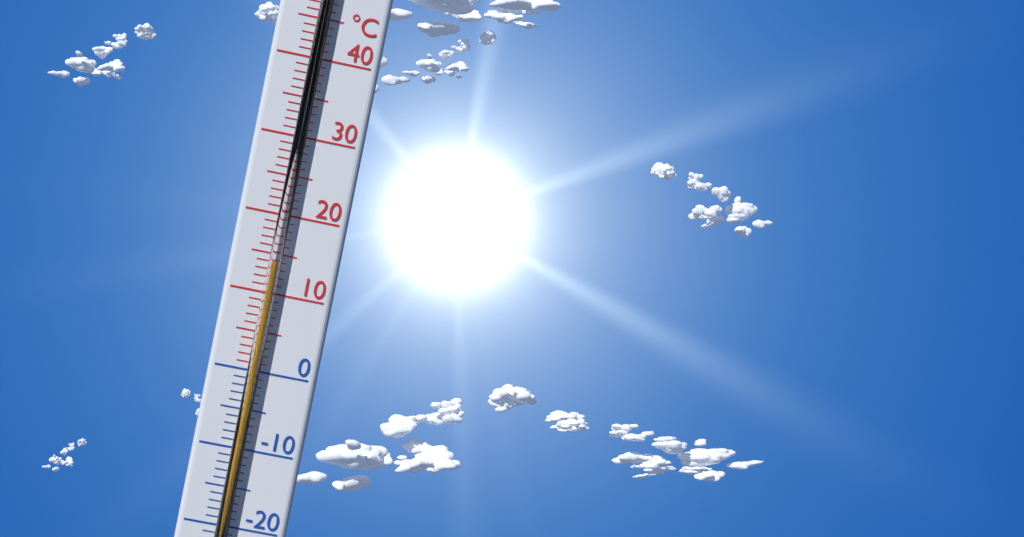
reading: 14 °C
